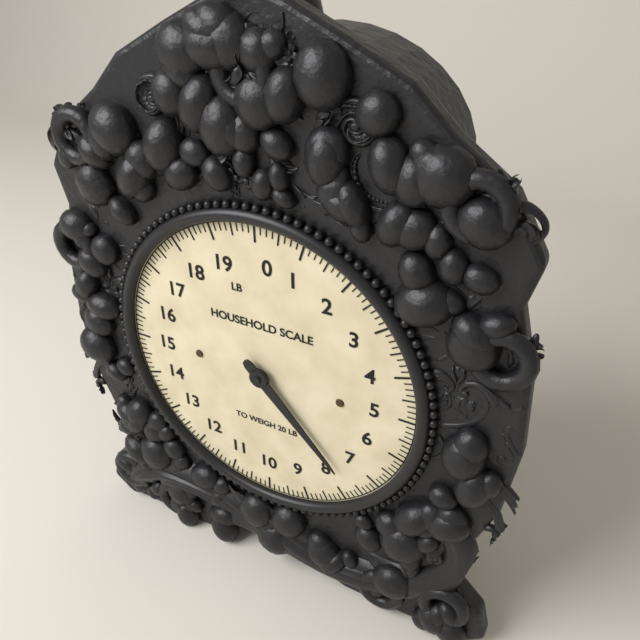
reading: 7.625 lb
